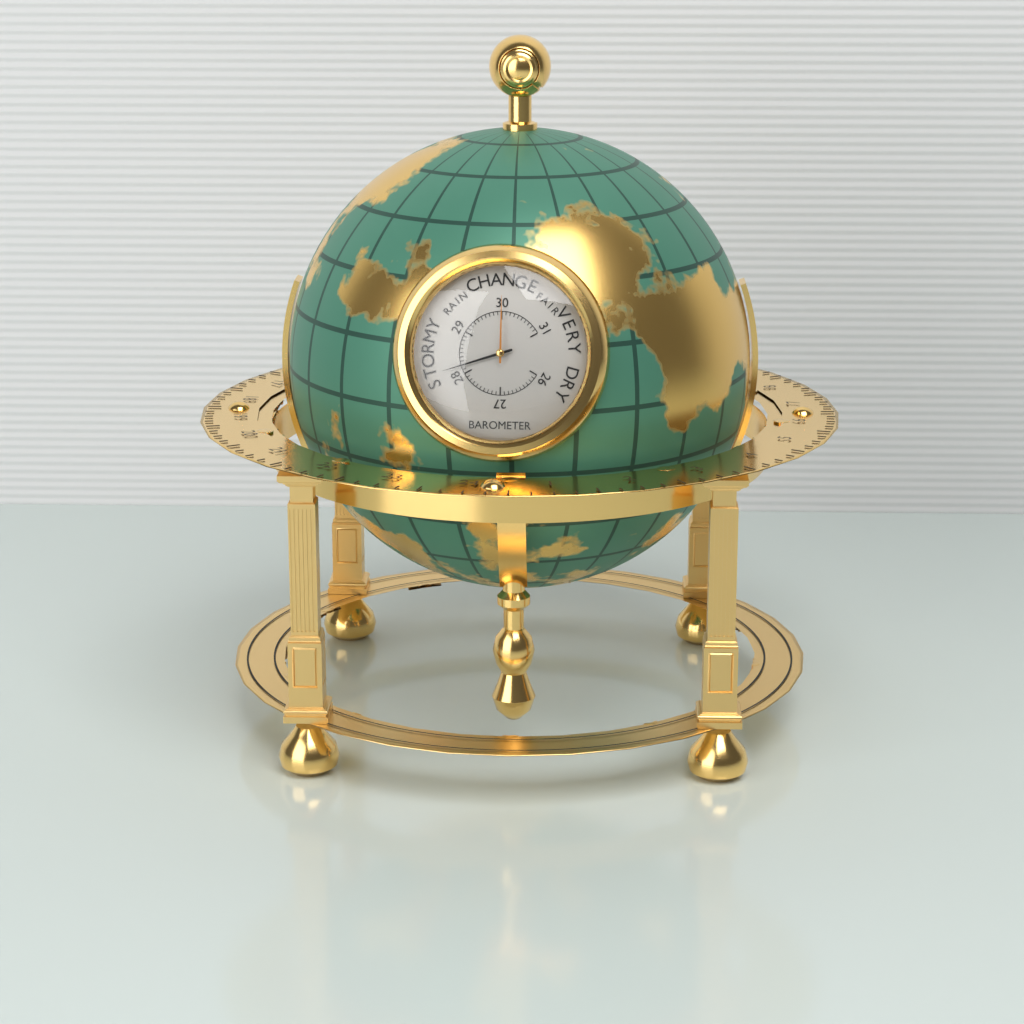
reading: 28.2 inHg
